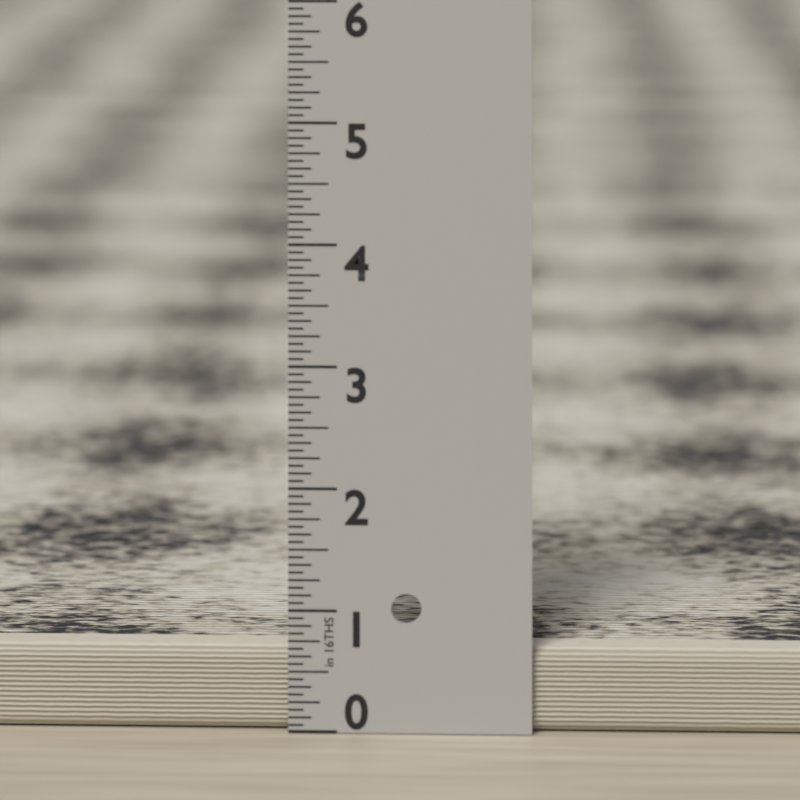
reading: 0.6875 in
